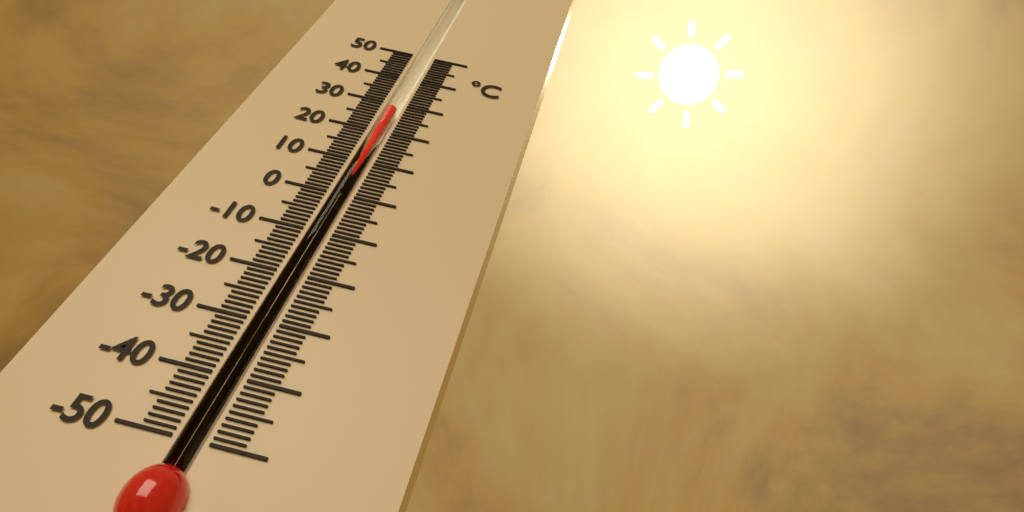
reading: 28 °C
